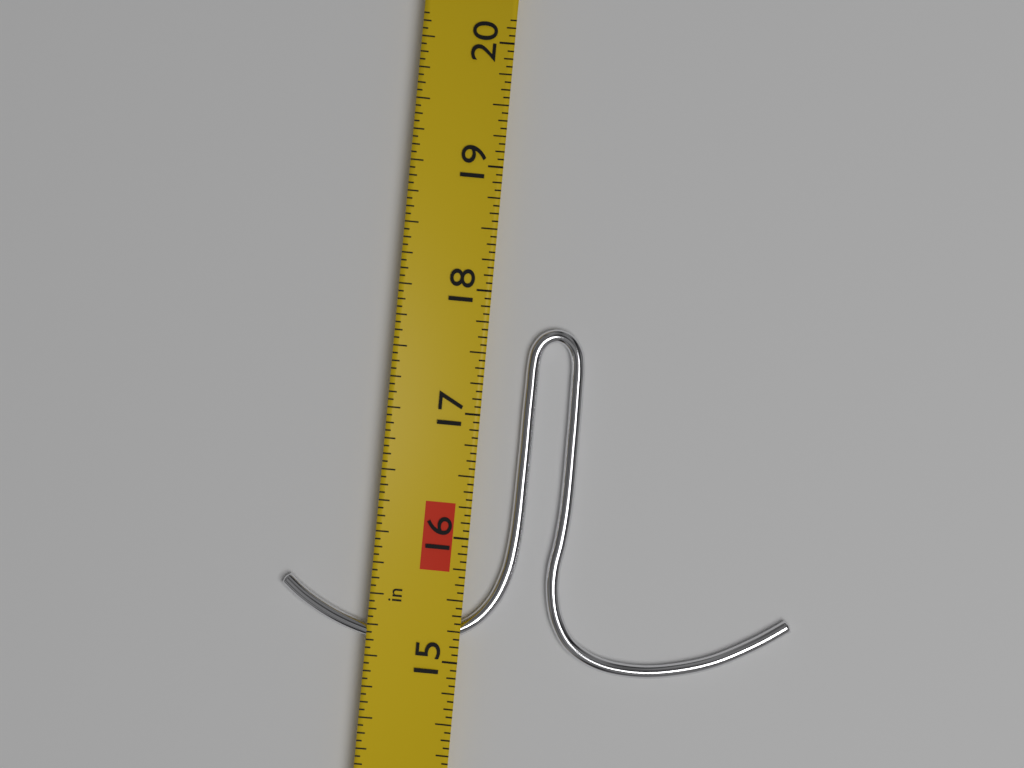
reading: 17.7500 in
